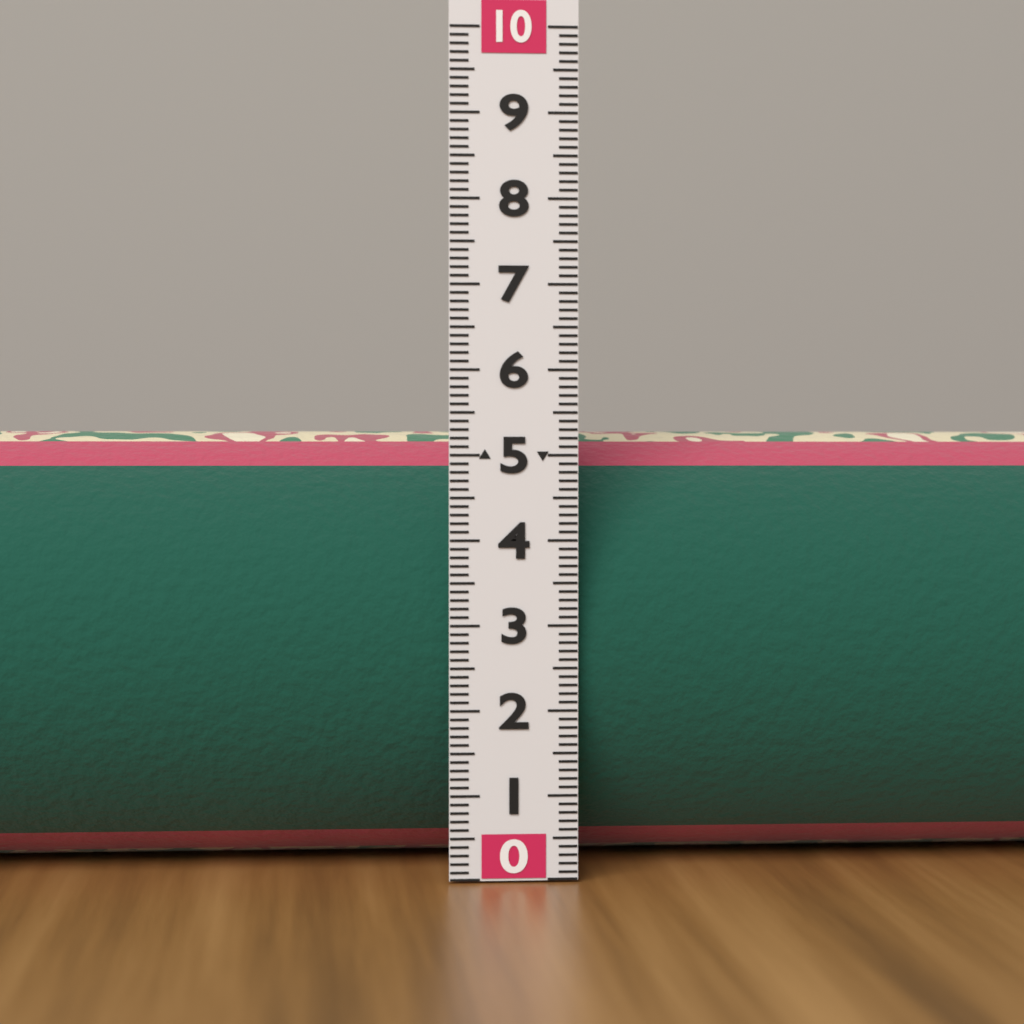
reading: 5.3 (no unit)
